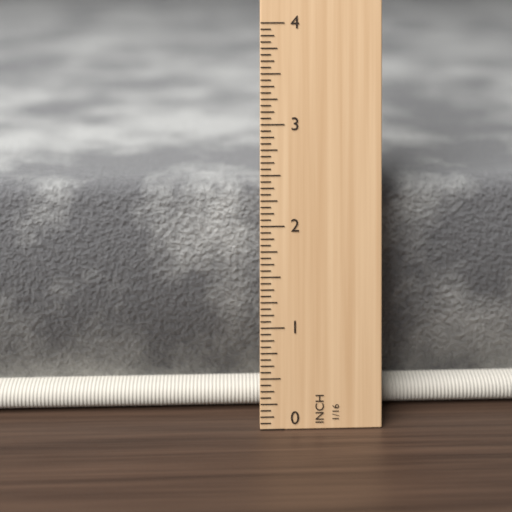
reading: 2.3125 in
